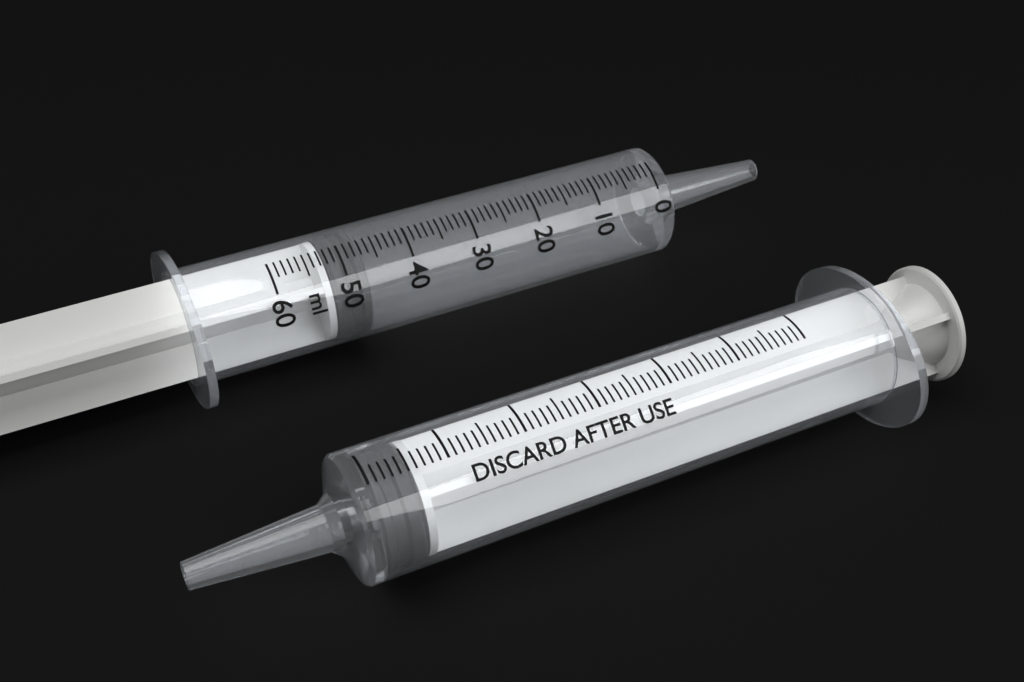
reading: 47 ml
